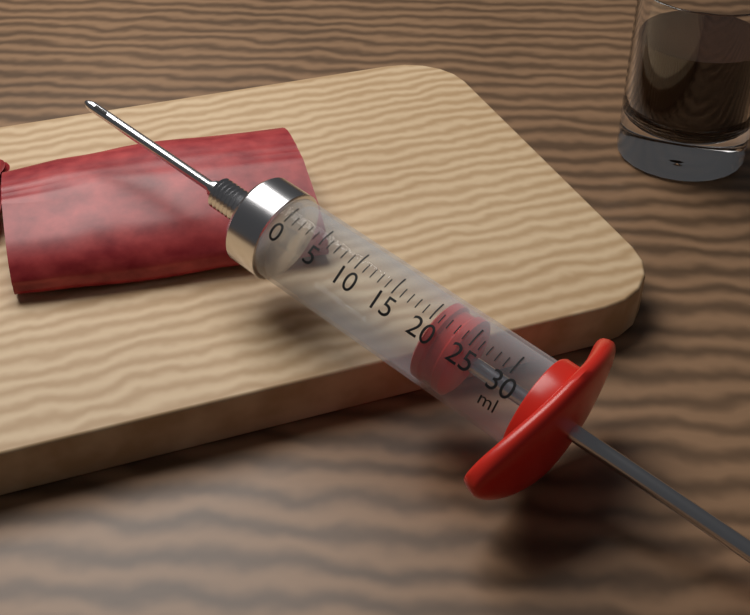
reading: 20 ml
